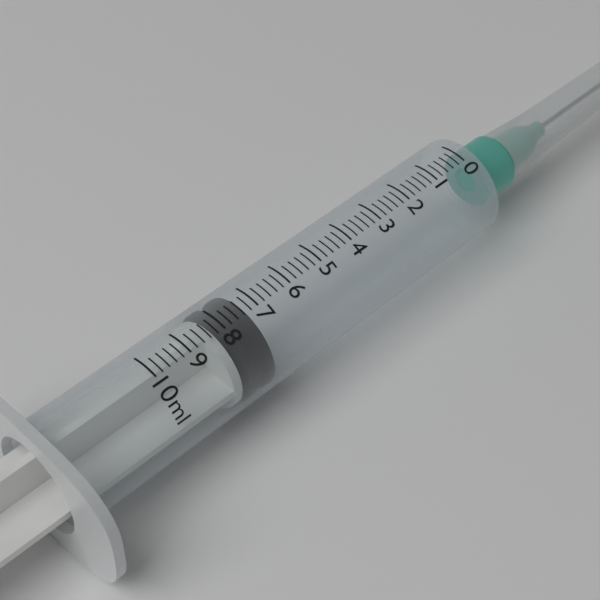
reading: 7.2 ml
